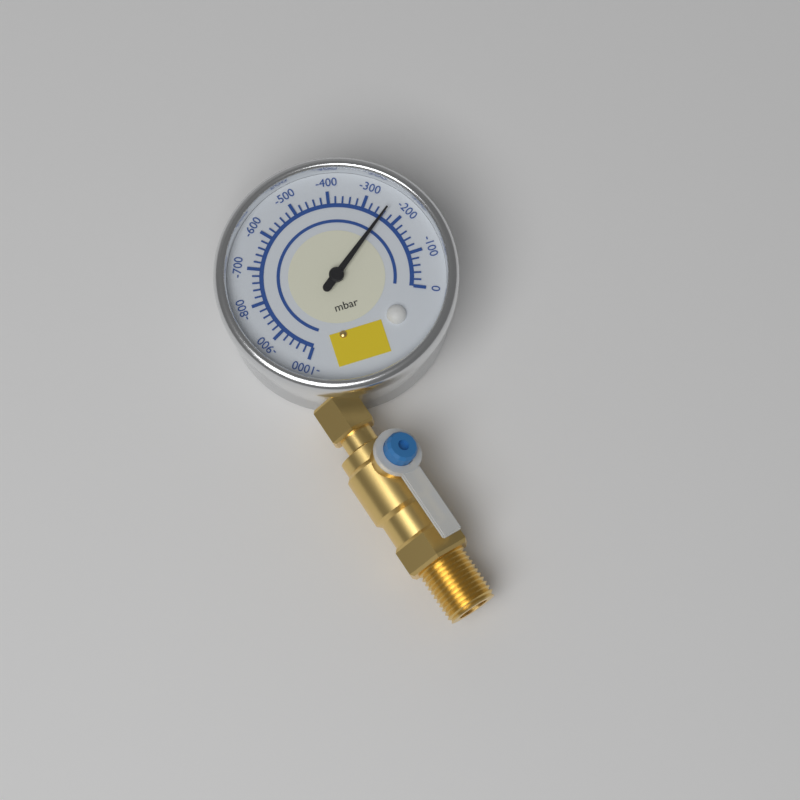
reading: -240 mbar
